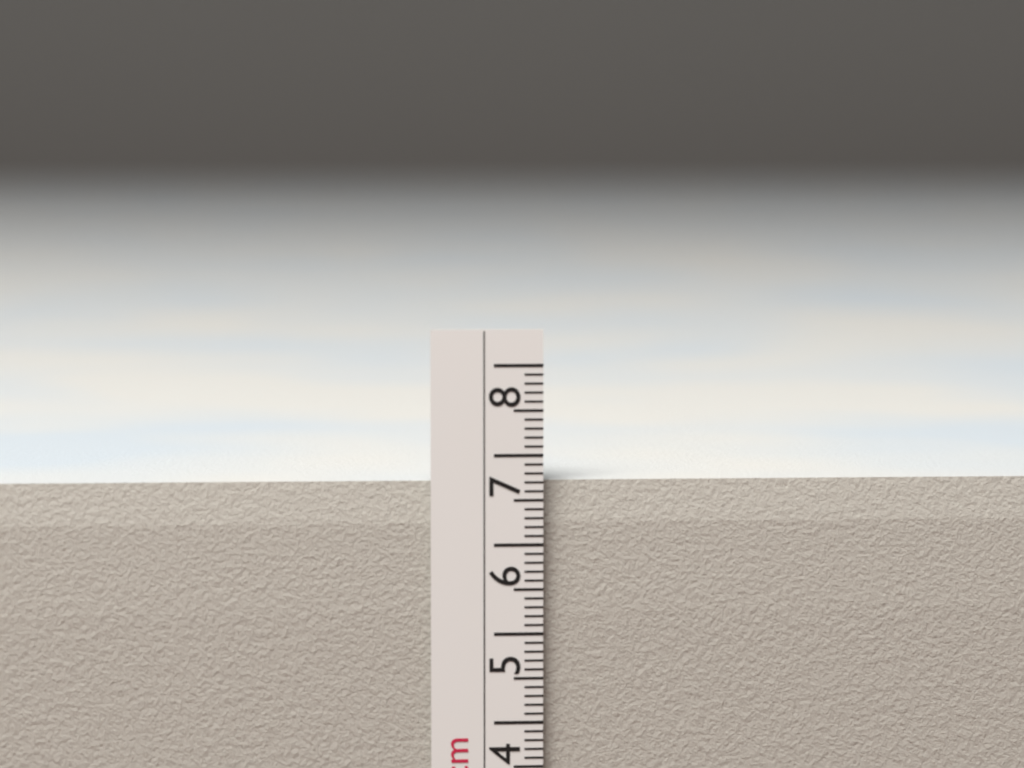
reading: 6.7 cm
